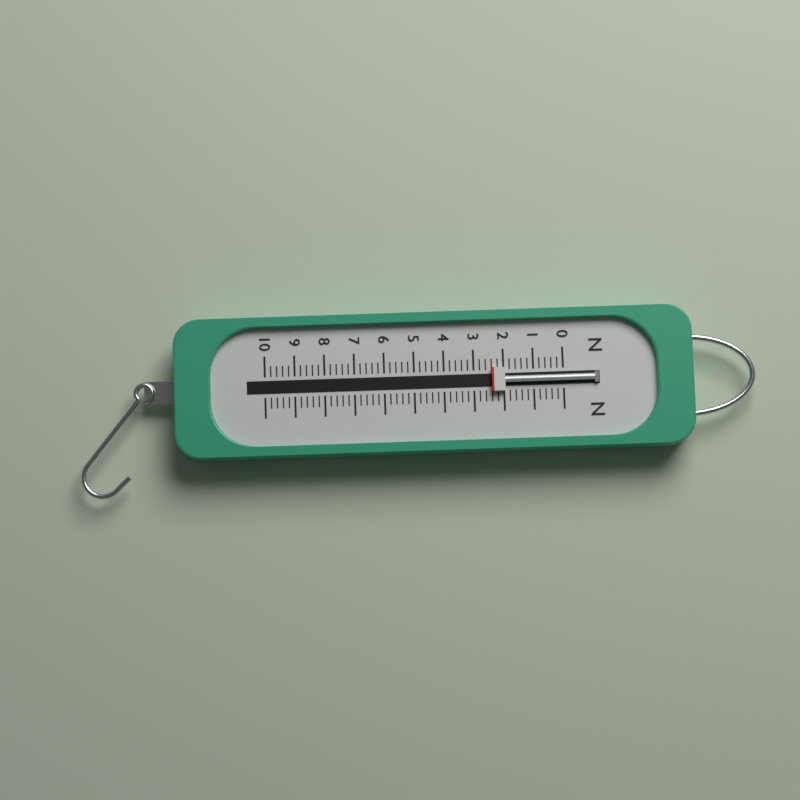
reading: 2.4 N
